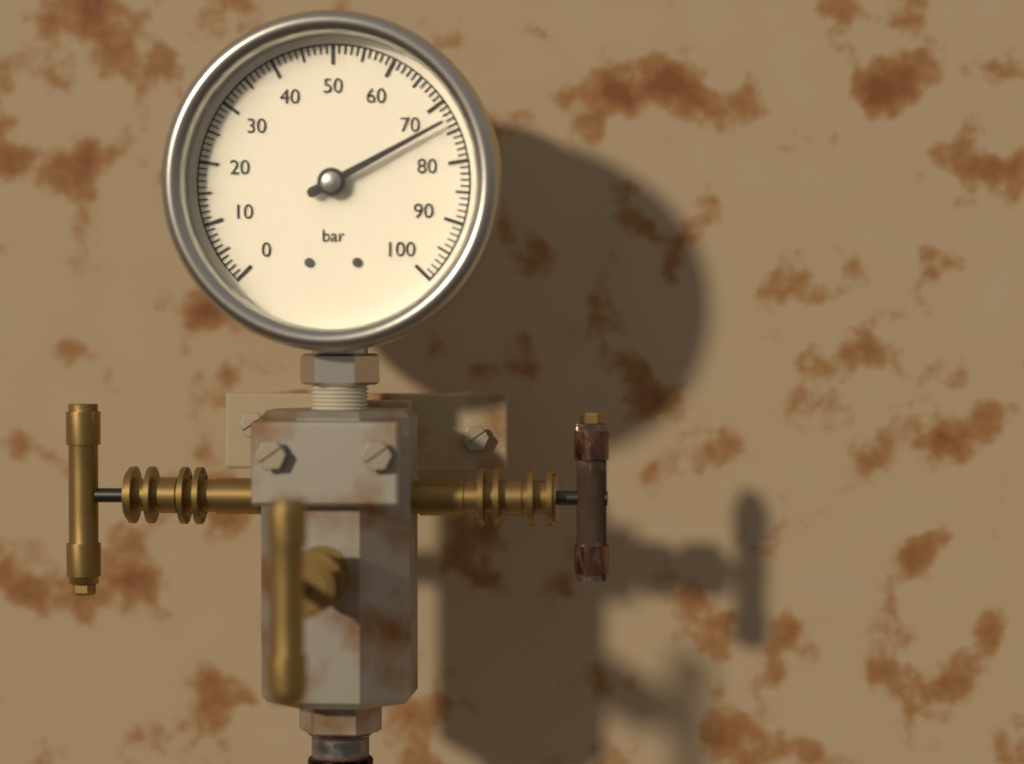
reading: 73 bar
